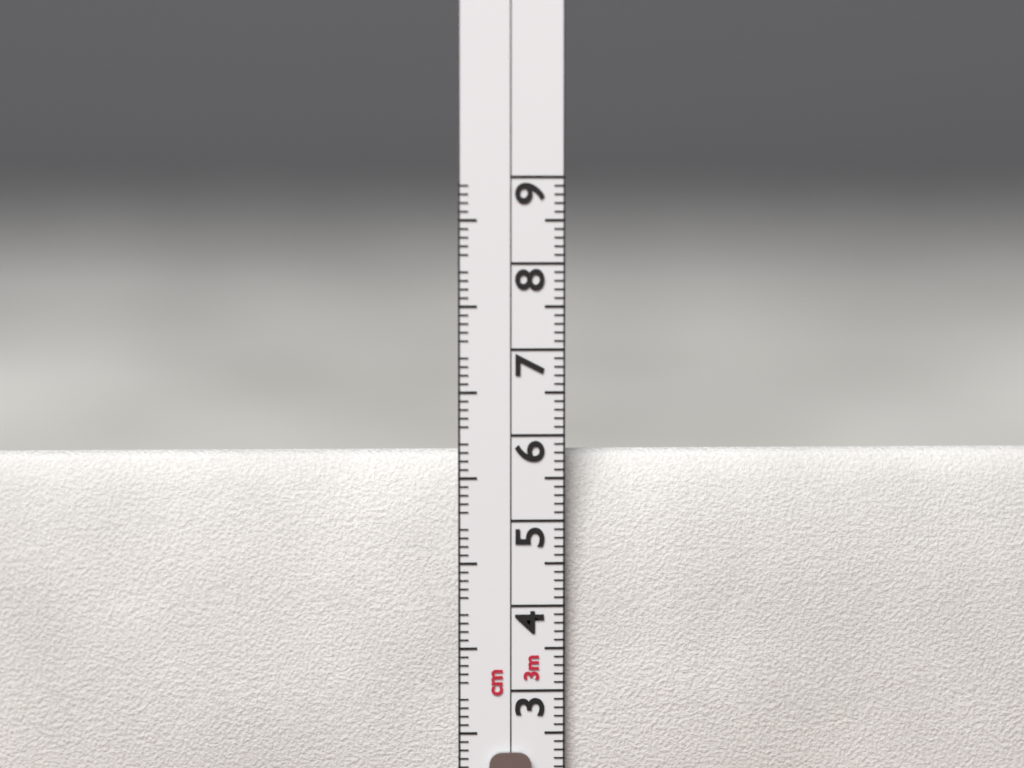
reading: 5.8 cm
